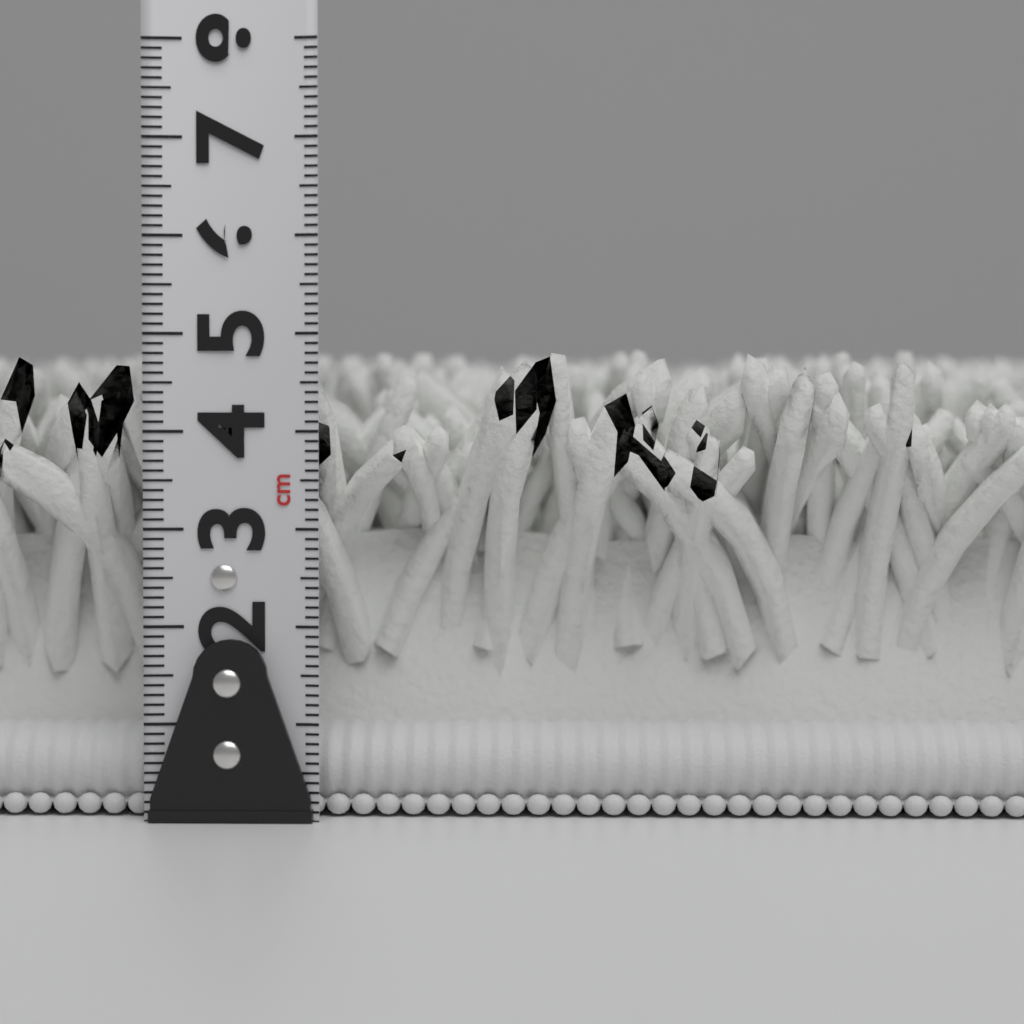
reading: 4.9 cm
